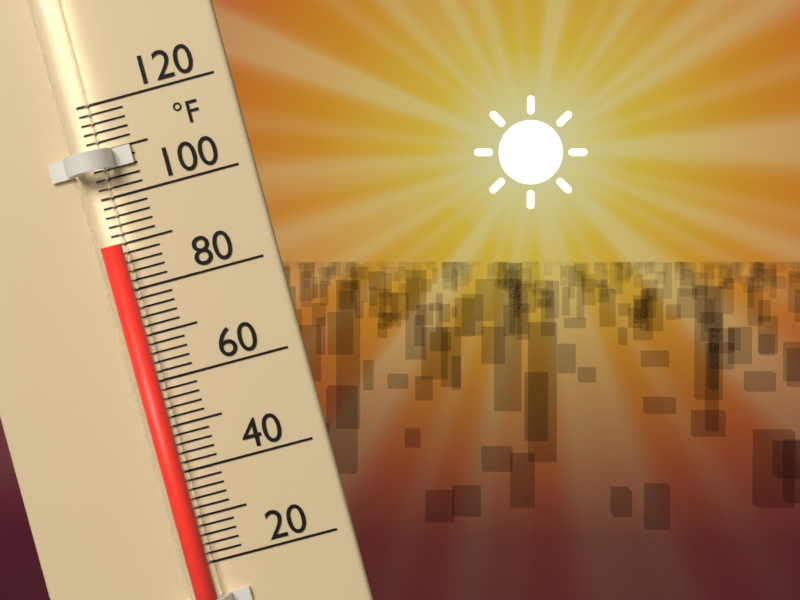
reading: 90 °F
